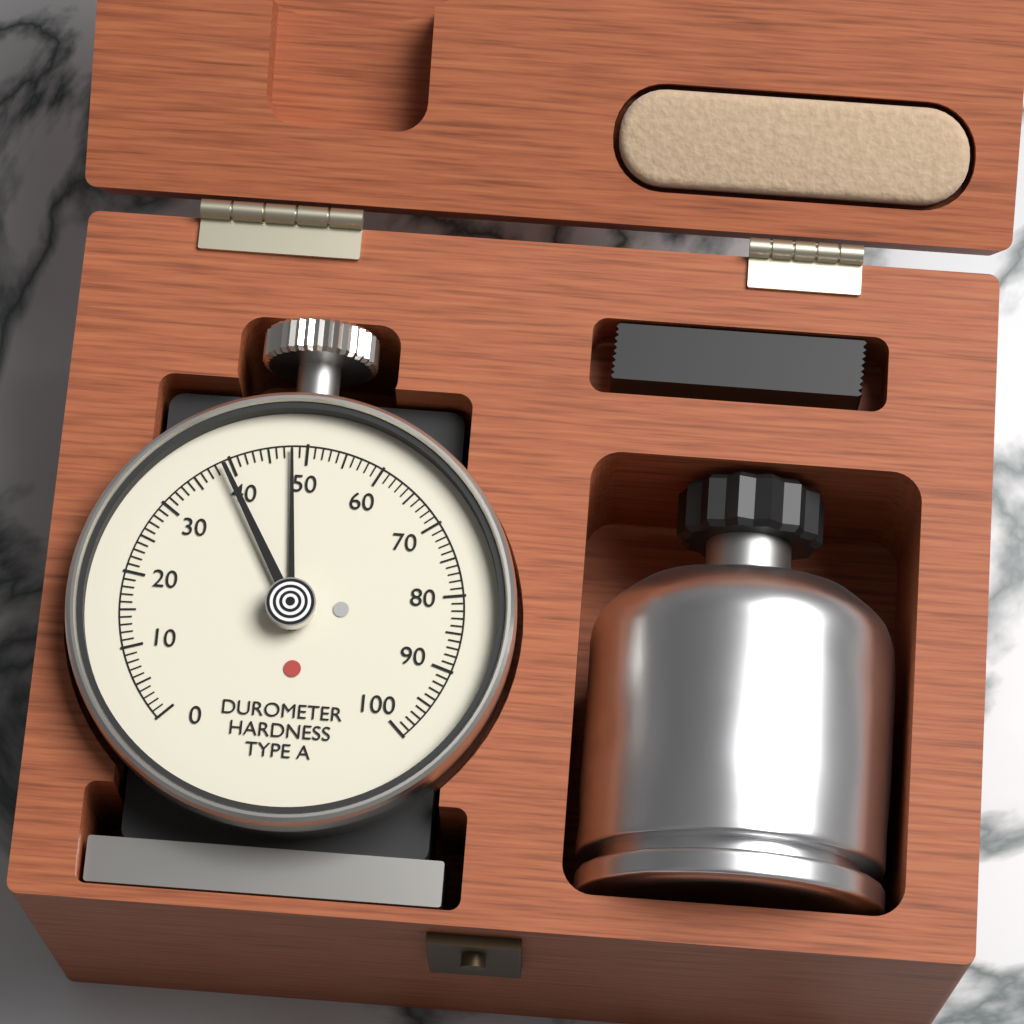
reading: 48 Shore A
